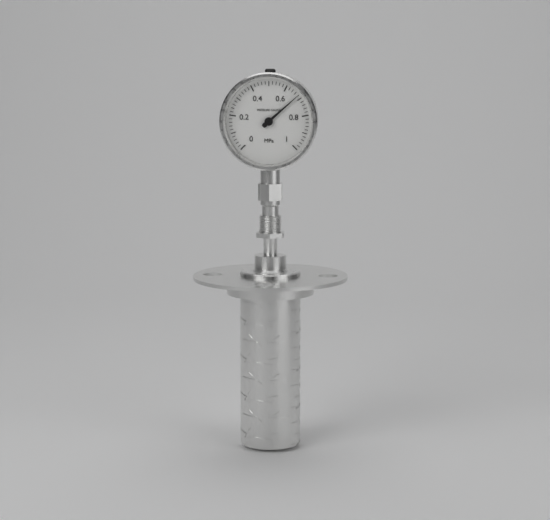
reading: 0.68 MPa
